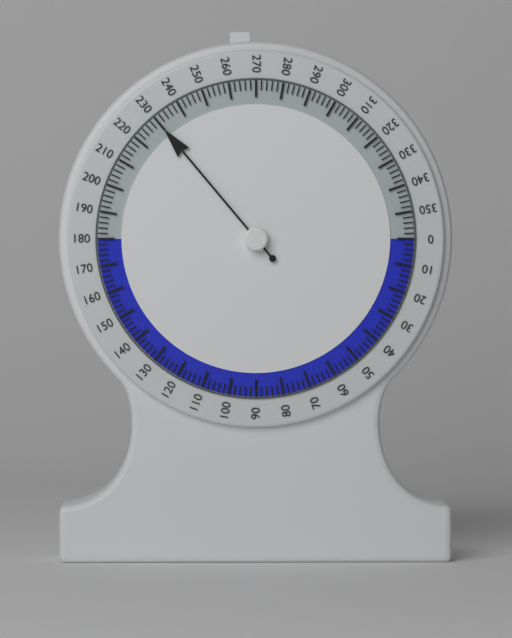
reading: 230 (no unit)
